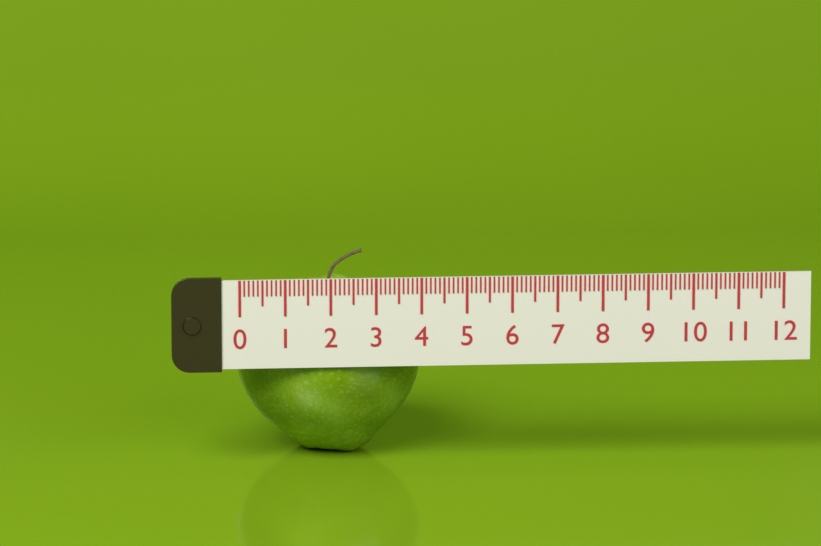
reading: 4.1 (no unit)
